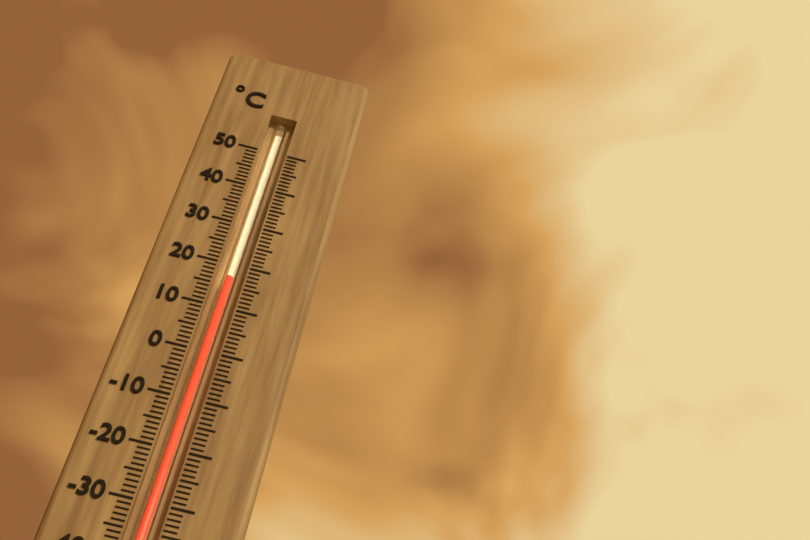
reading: 17 °C
